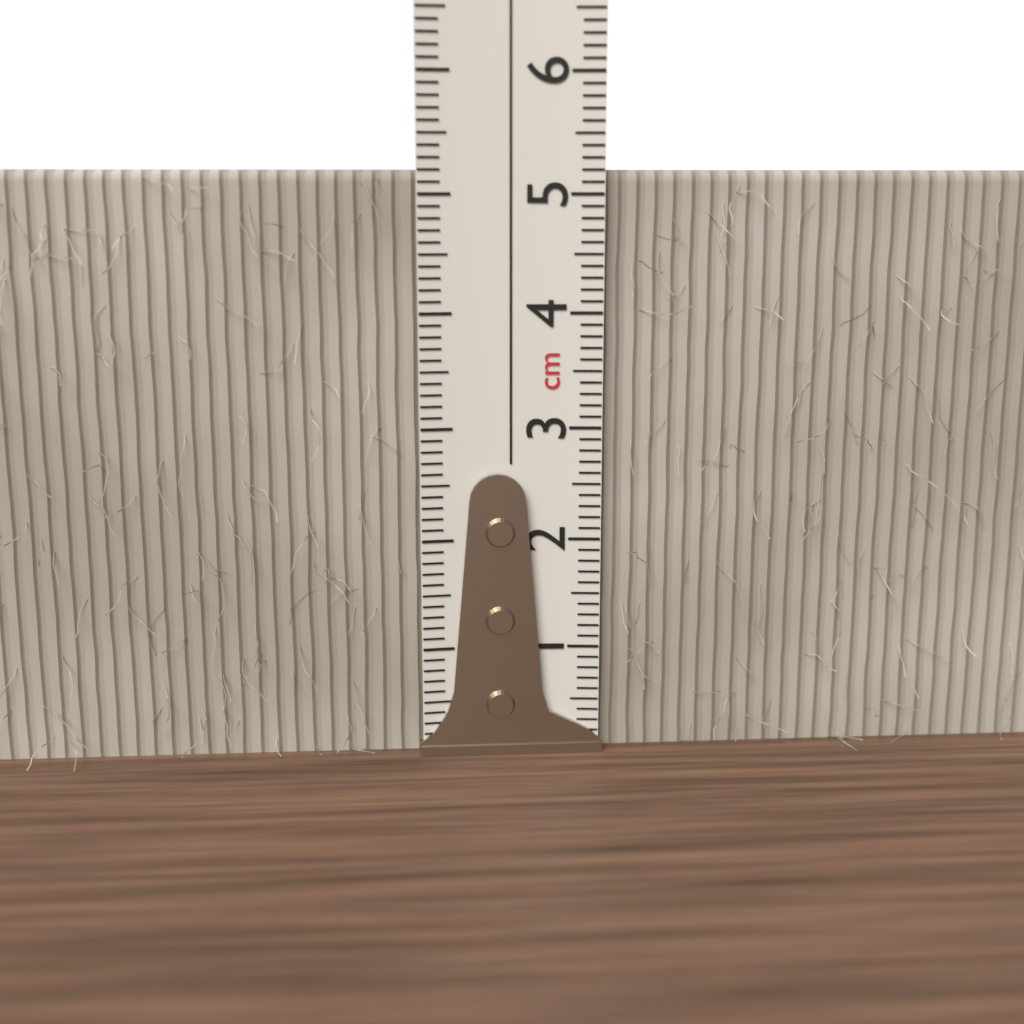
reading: 5.2 cm
